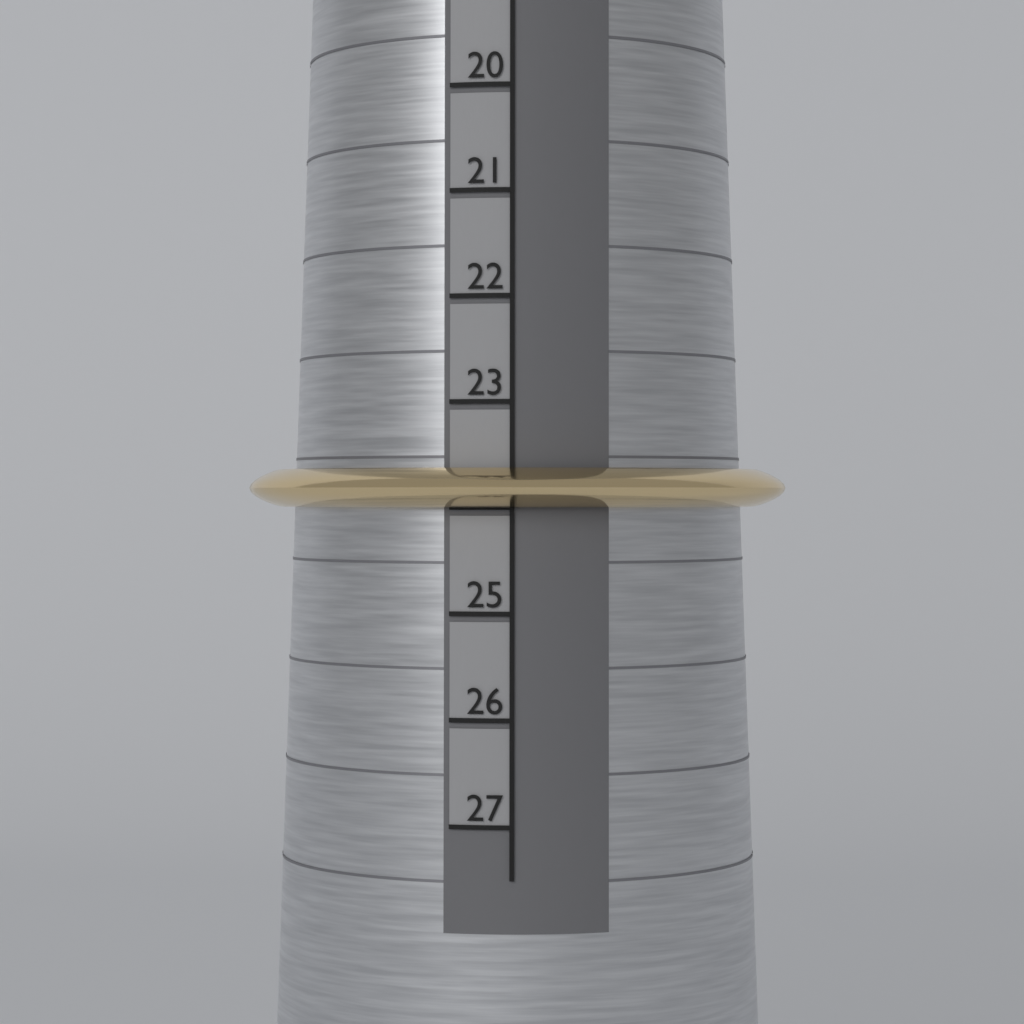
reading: 24 (no unit)
